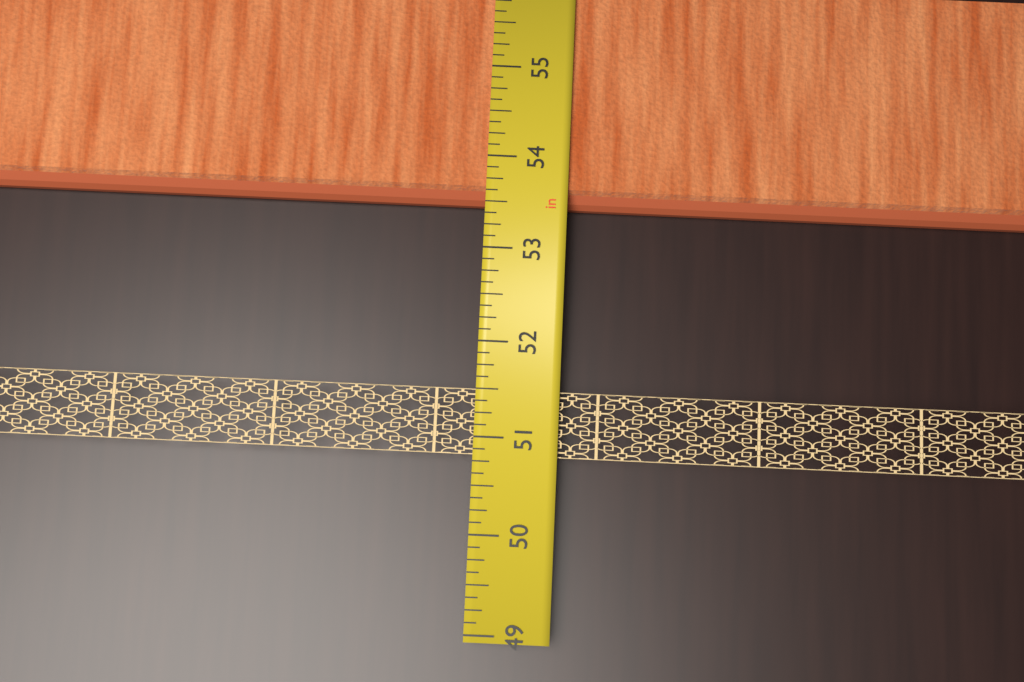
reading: 53.500 in
